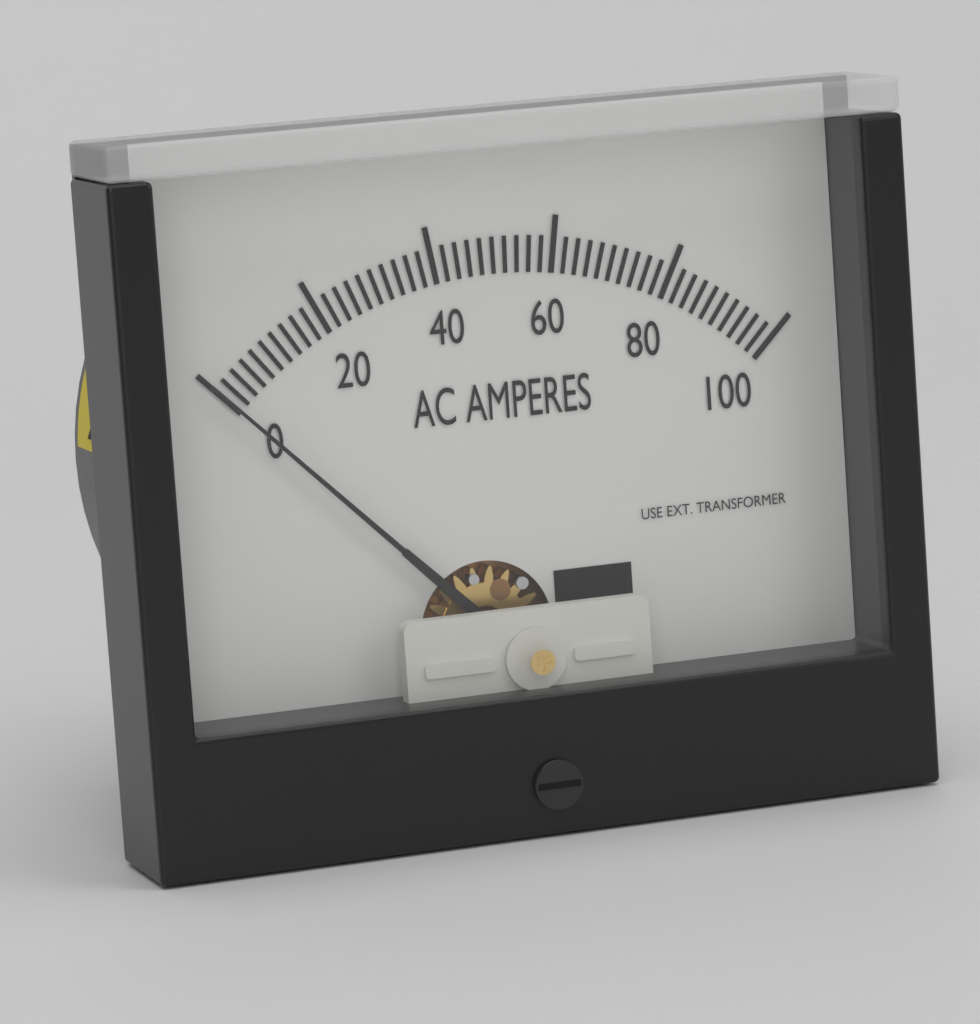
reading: 0 A
